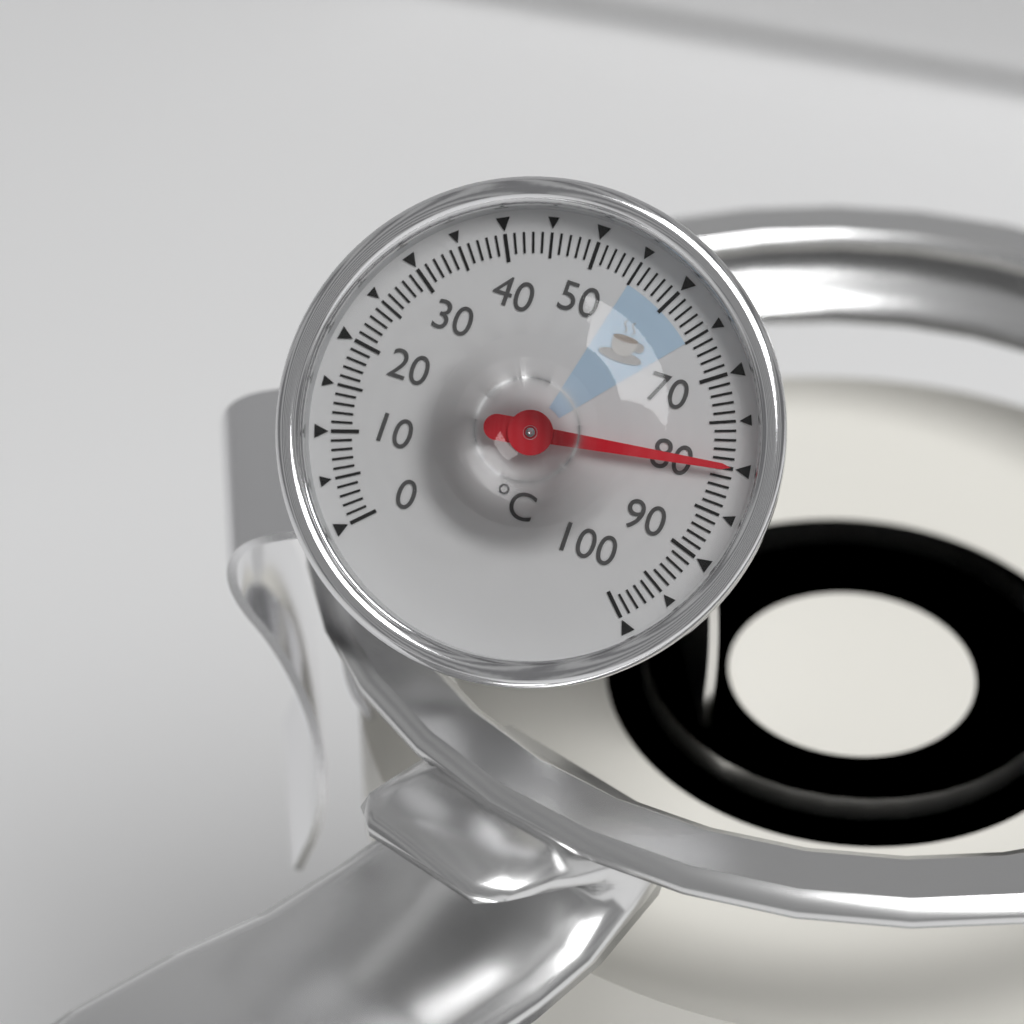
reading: 80 °C
